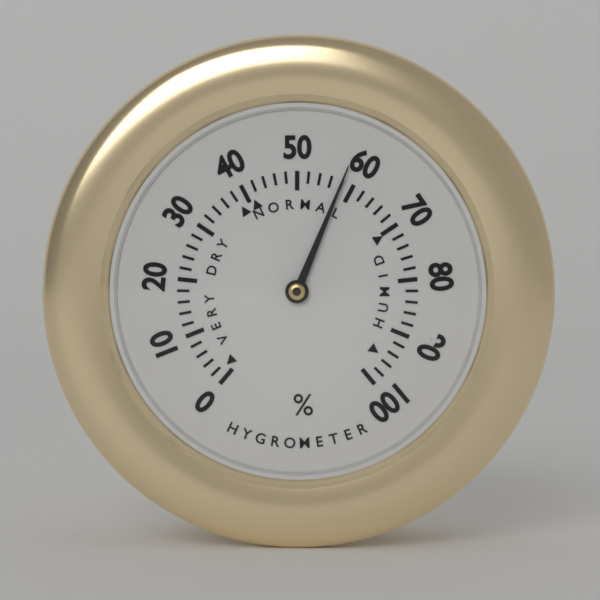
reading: 58 %
